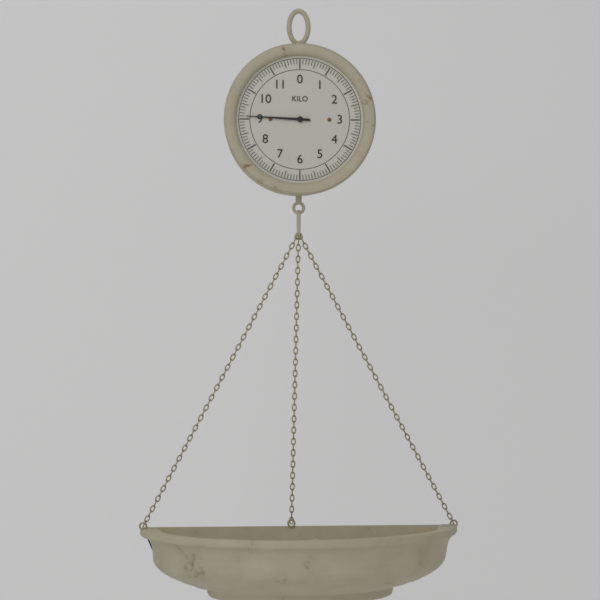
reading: 9.1 kg
